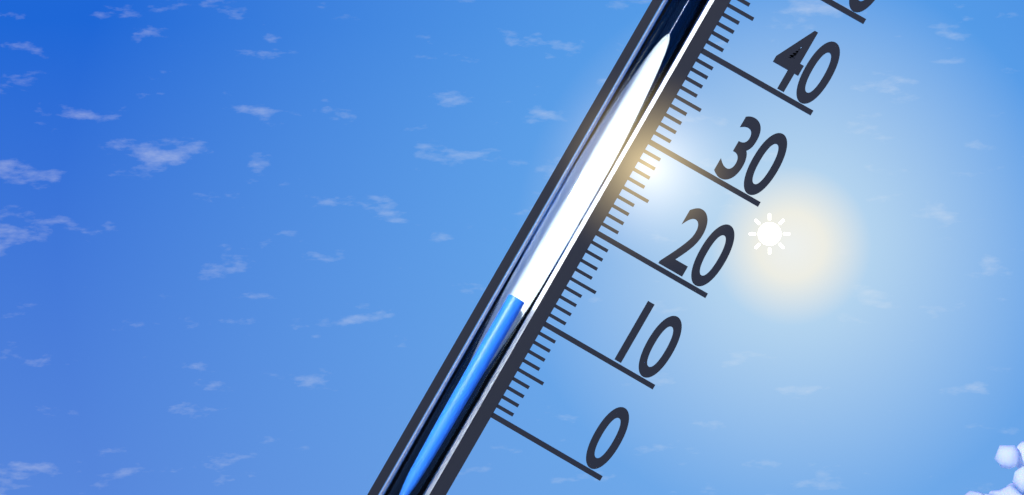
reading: 11 (no unit)
